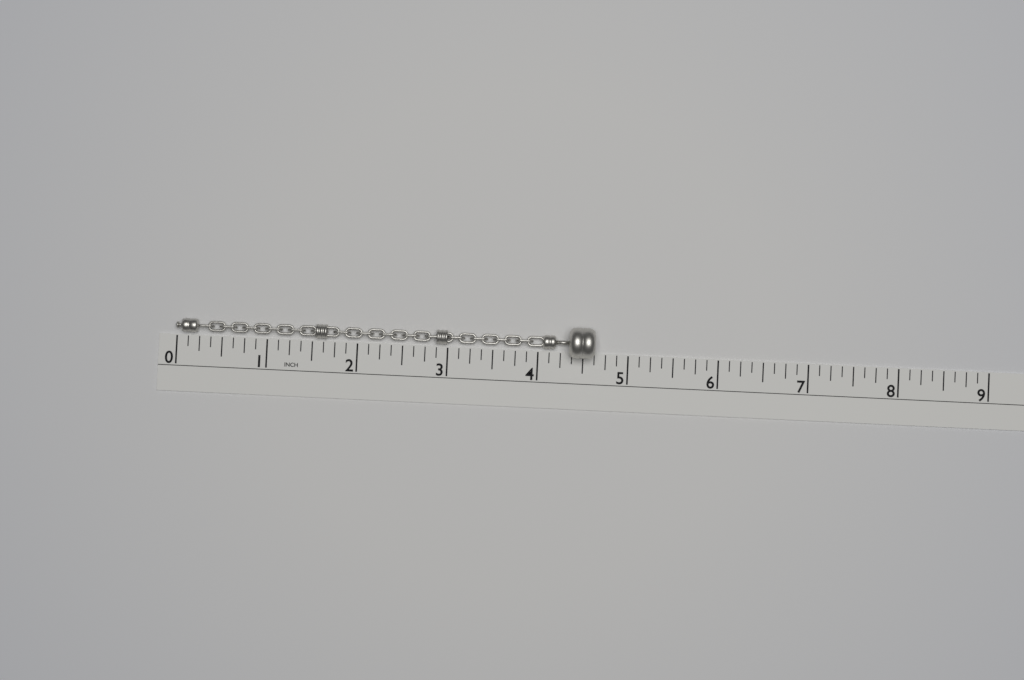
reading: 4.625 in
